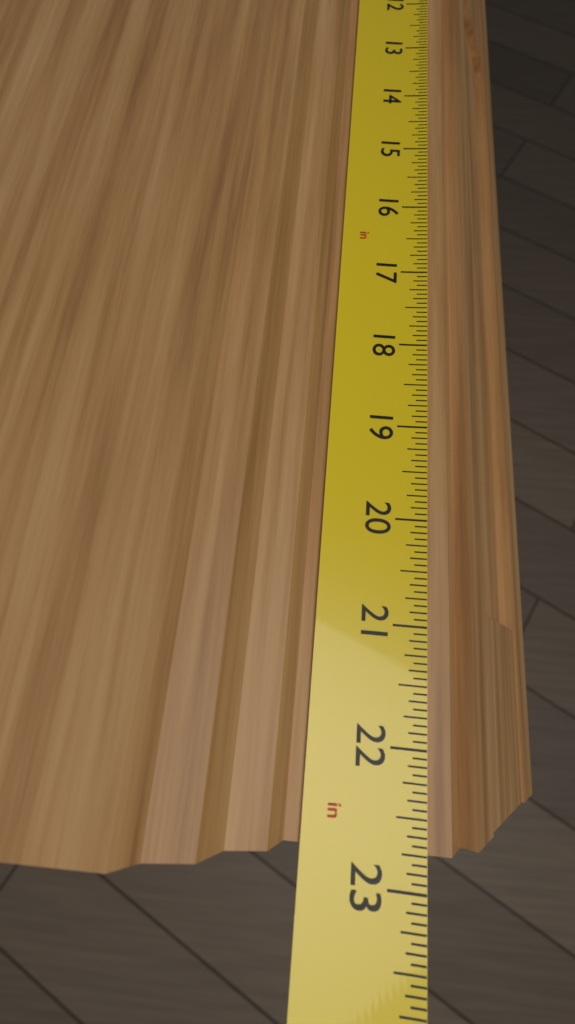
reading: 22.7500 in
